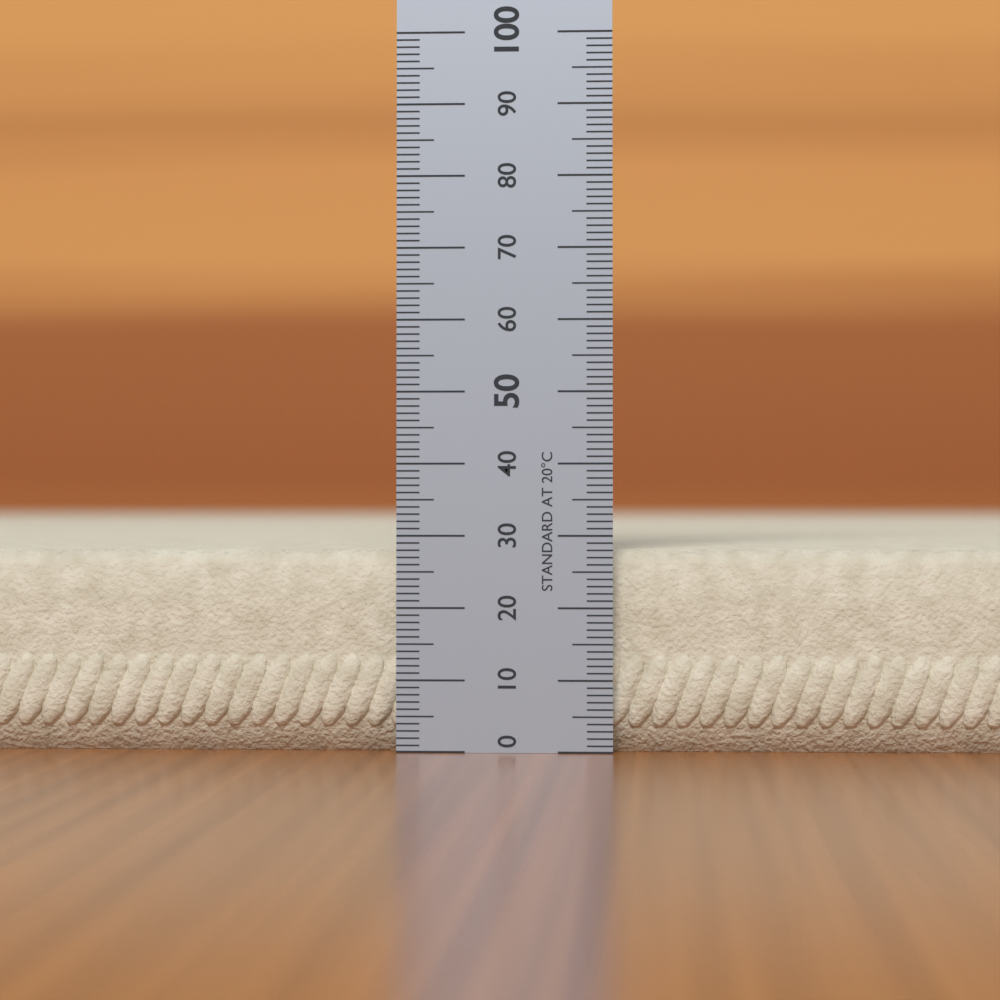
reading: 28 (no unit)
